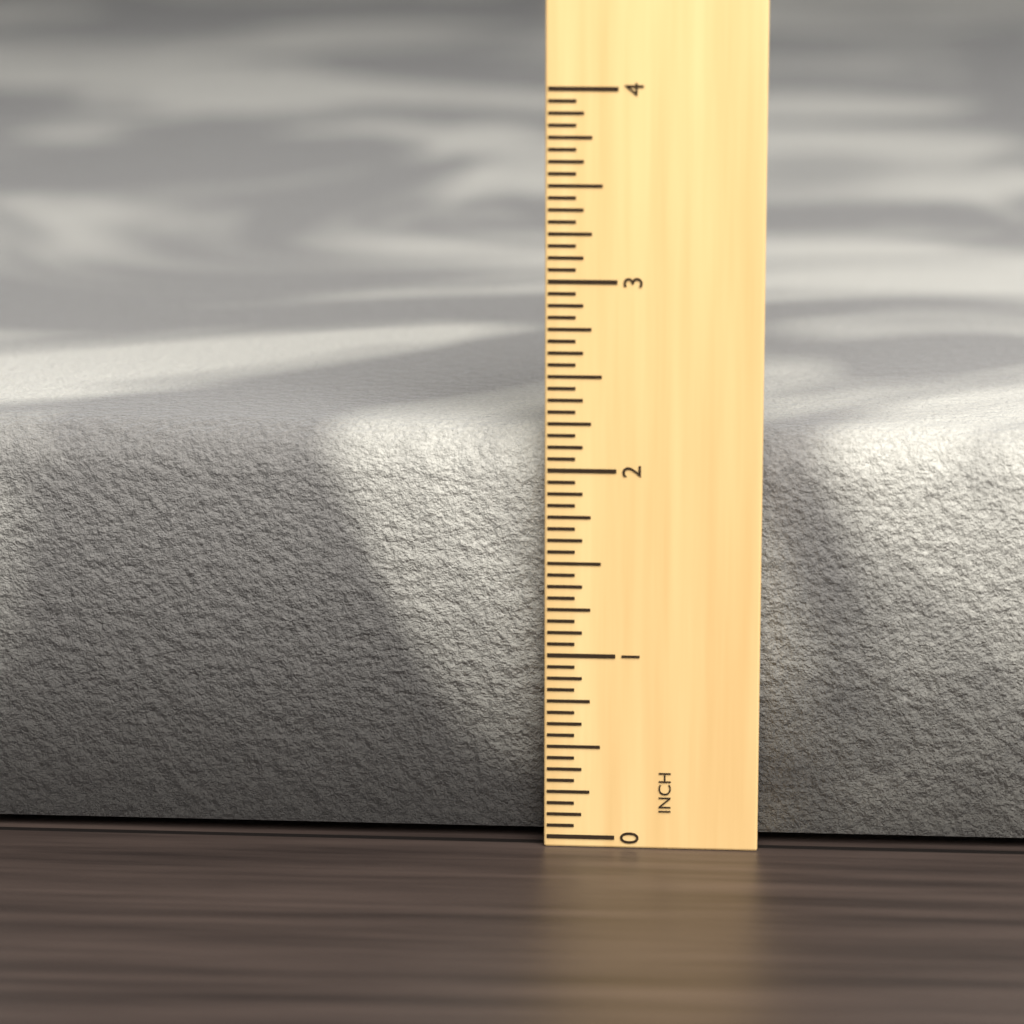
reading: 2.1875 in
